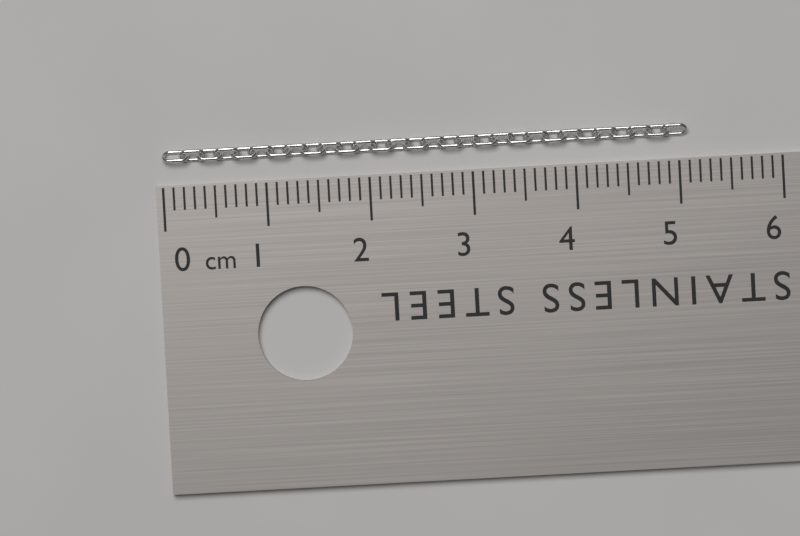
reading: 5.1 cm
